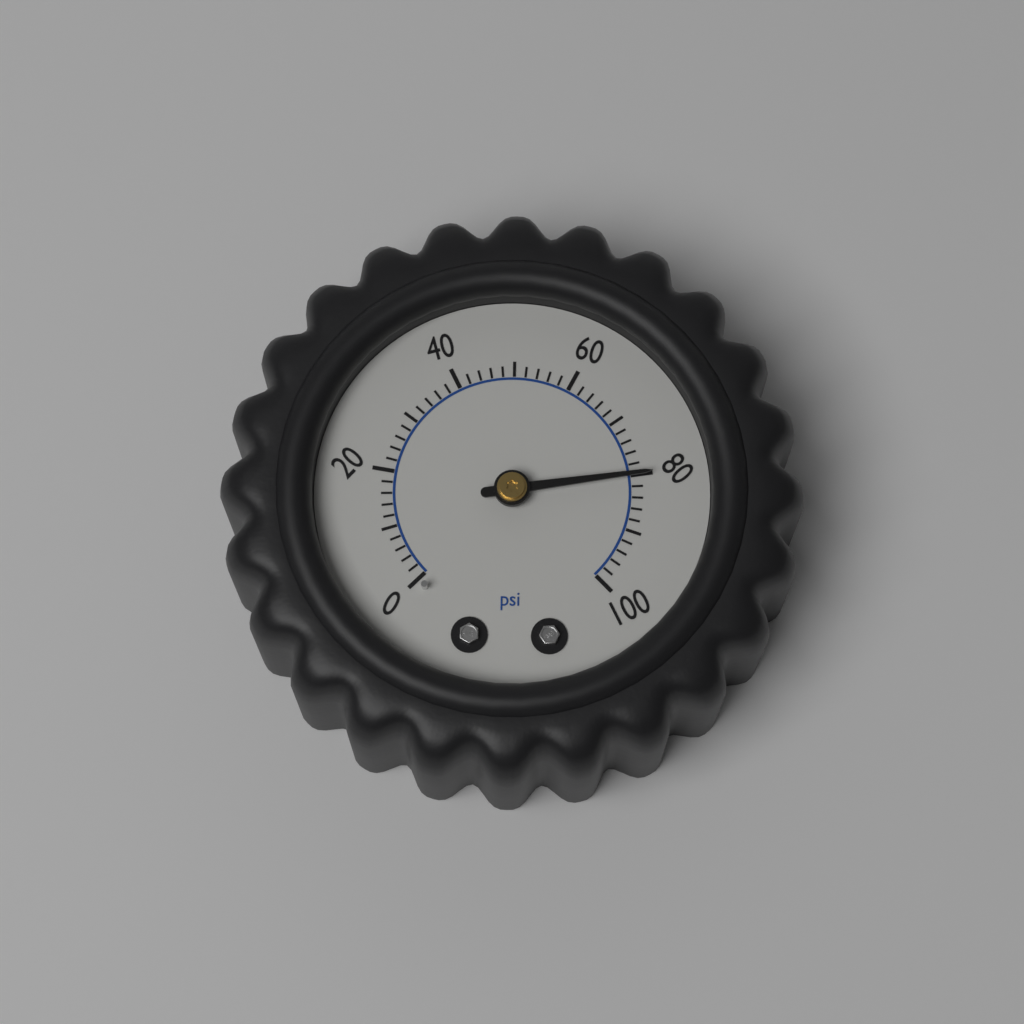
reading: 80 psi
